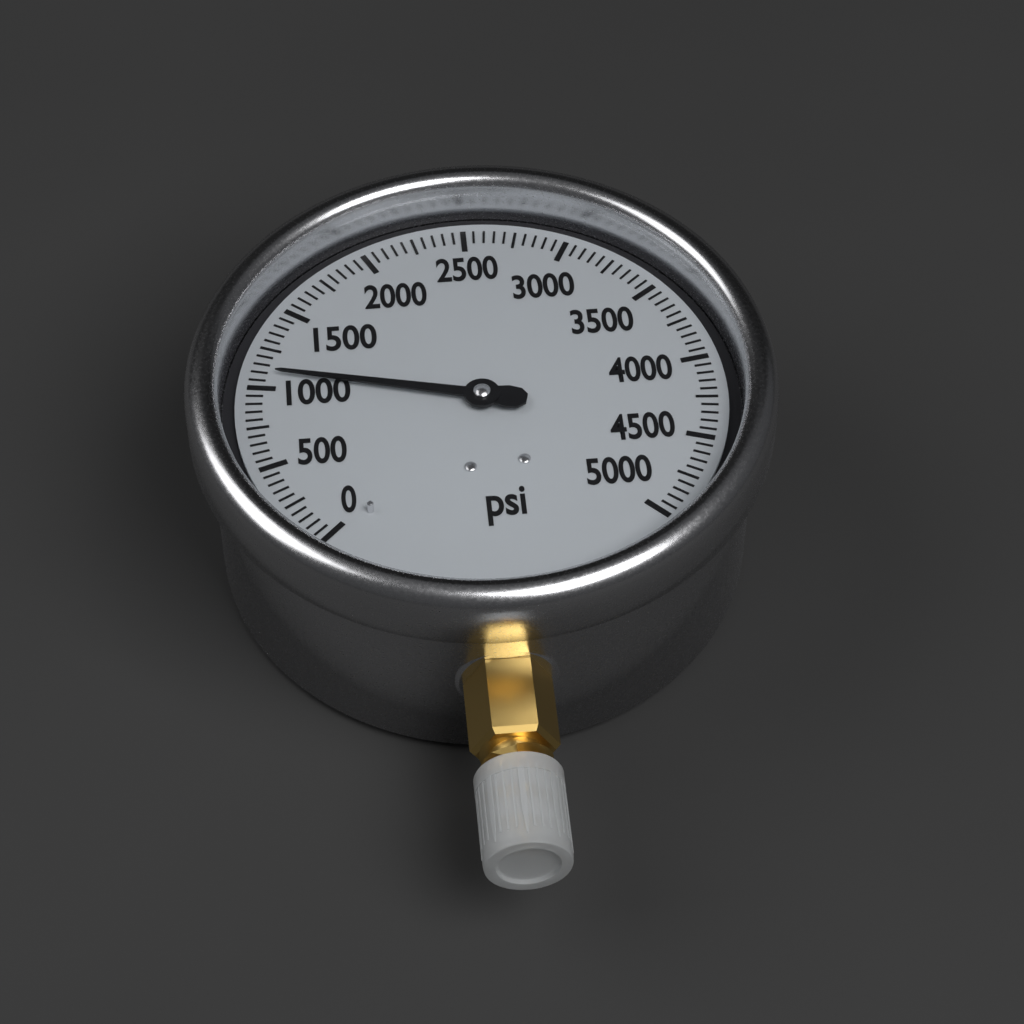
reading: 1100 psi
